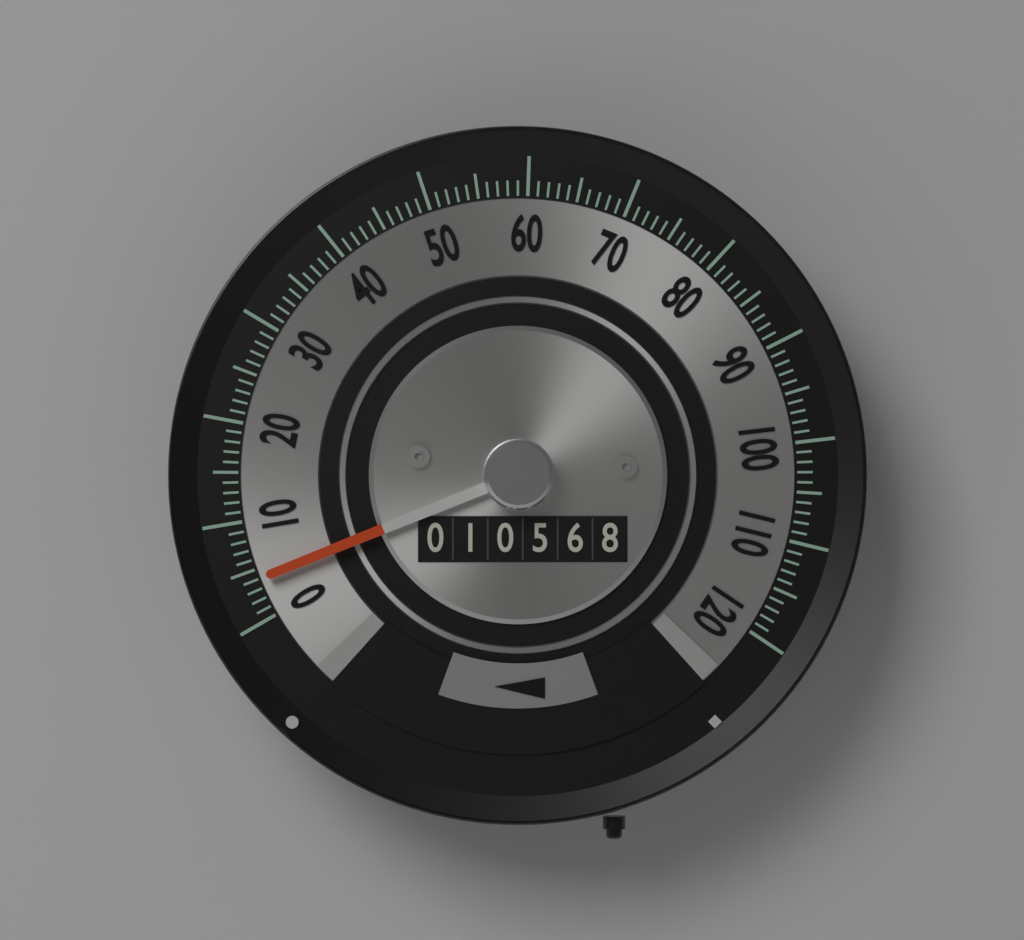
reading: 4 (no unit)
